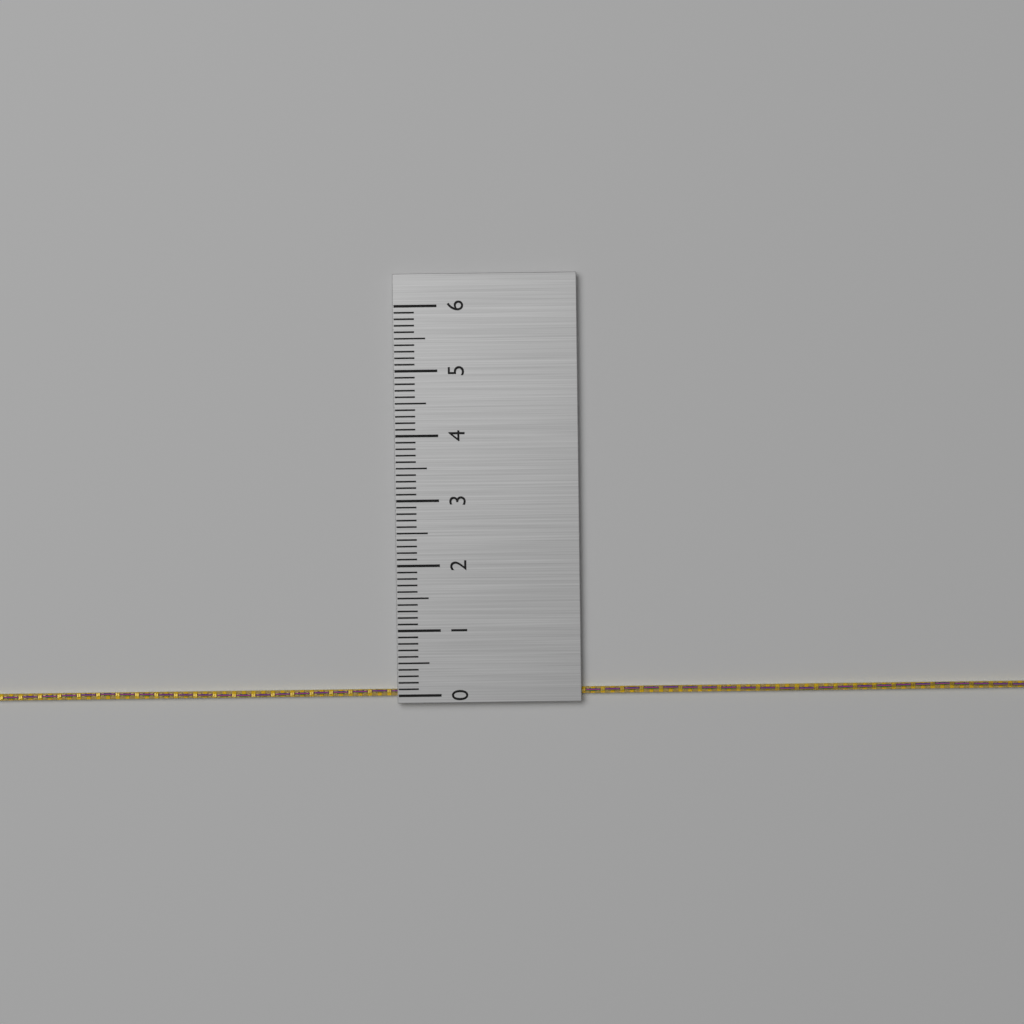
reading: 0.1 (no unit)
